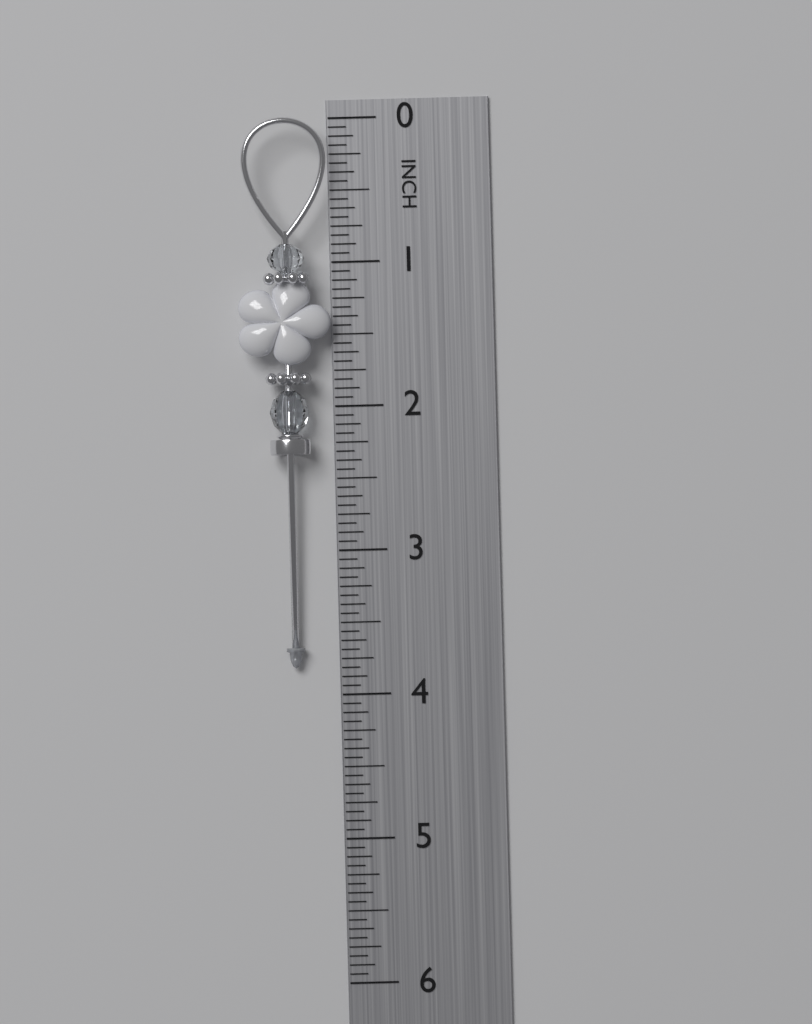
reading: 3.8125 in
